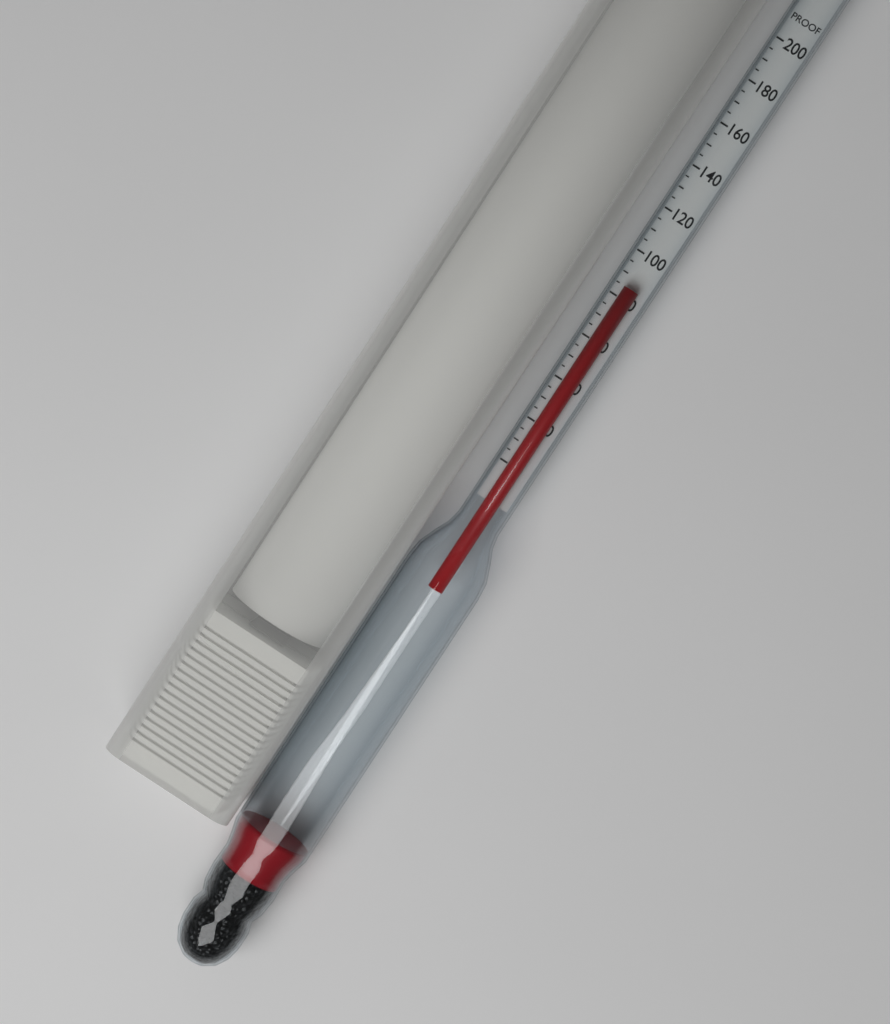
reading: 85 proof
